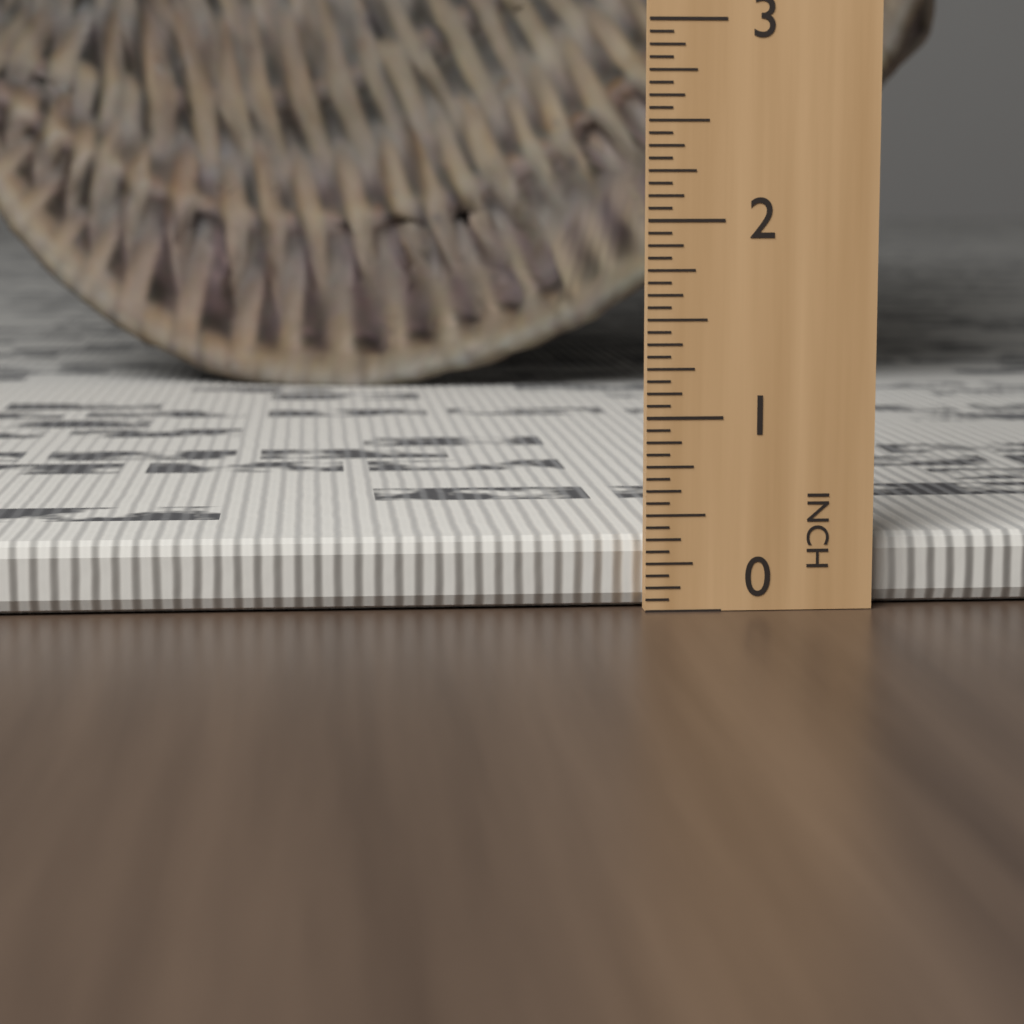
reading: 0.3750 in
